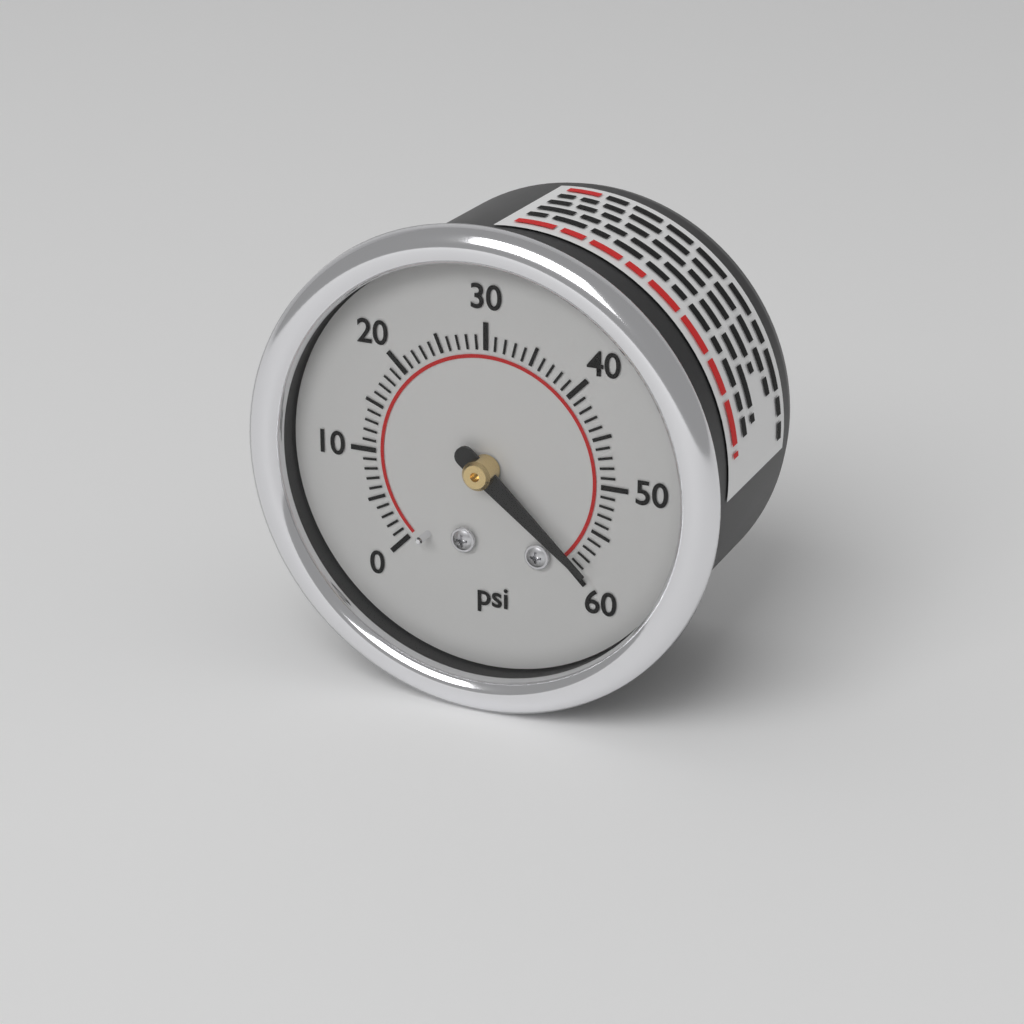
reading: 59 psi
